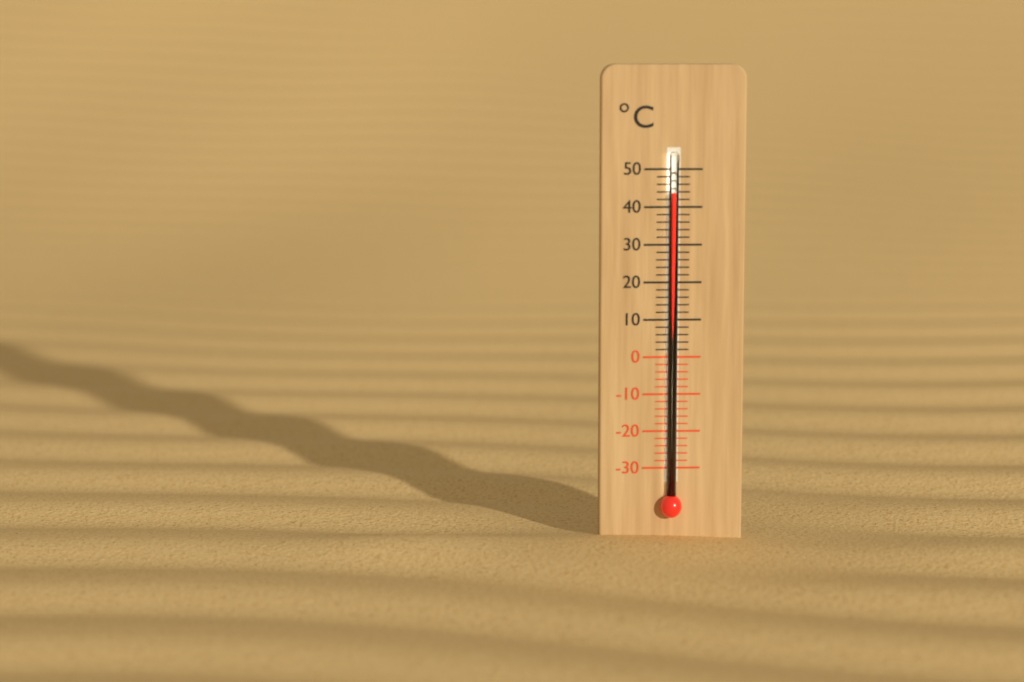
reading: 44 °C
